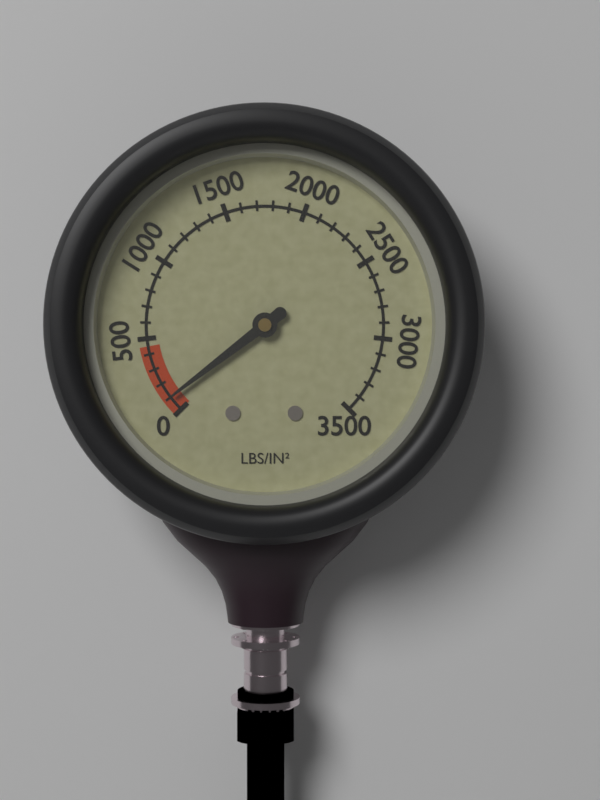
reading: 100 psi
